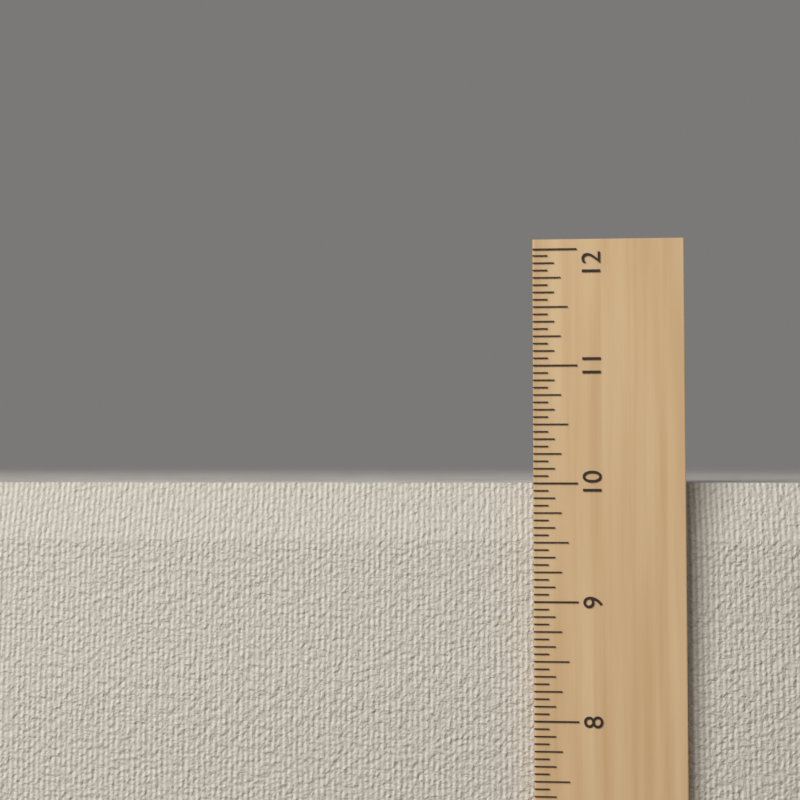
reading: 10.0000 in
